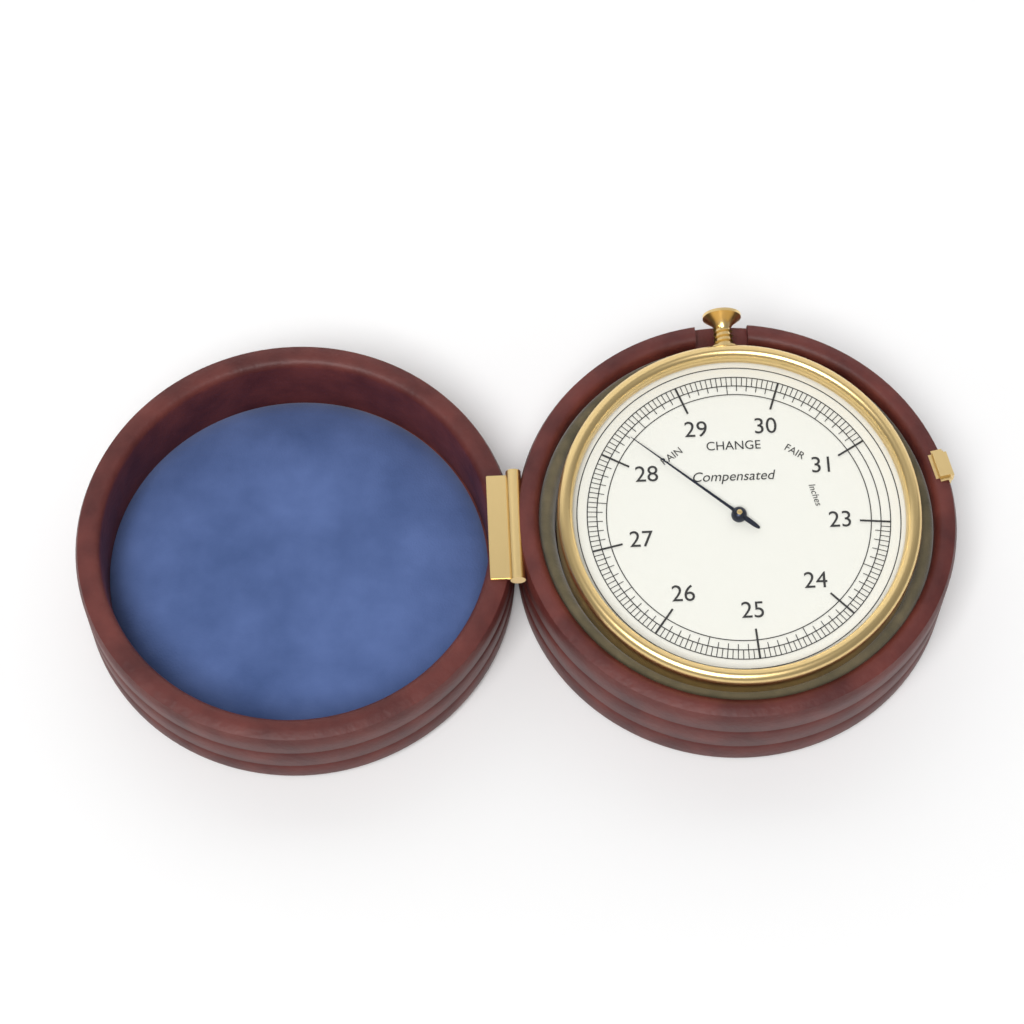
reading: 28.30 inches
